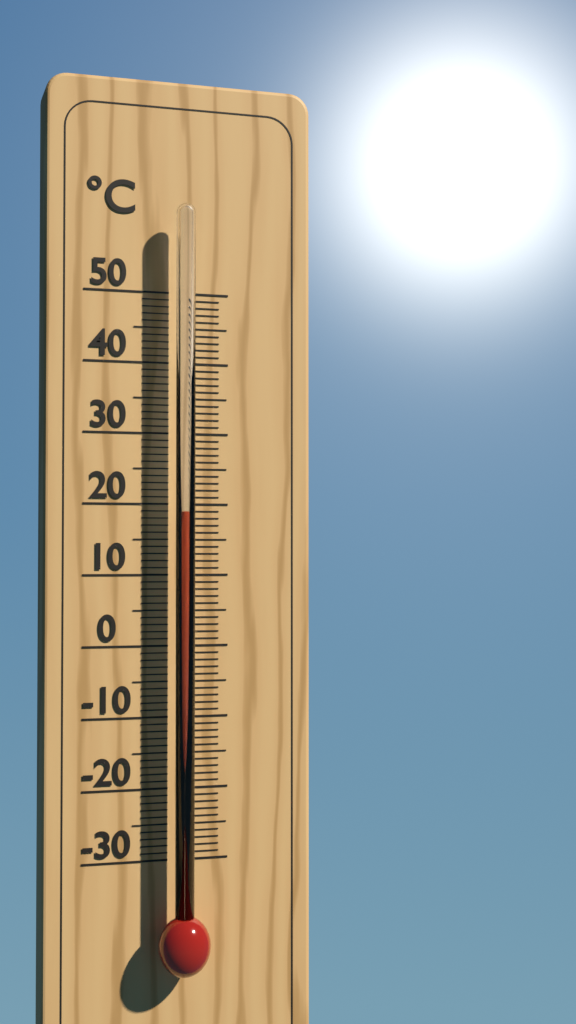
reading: 19 °C
